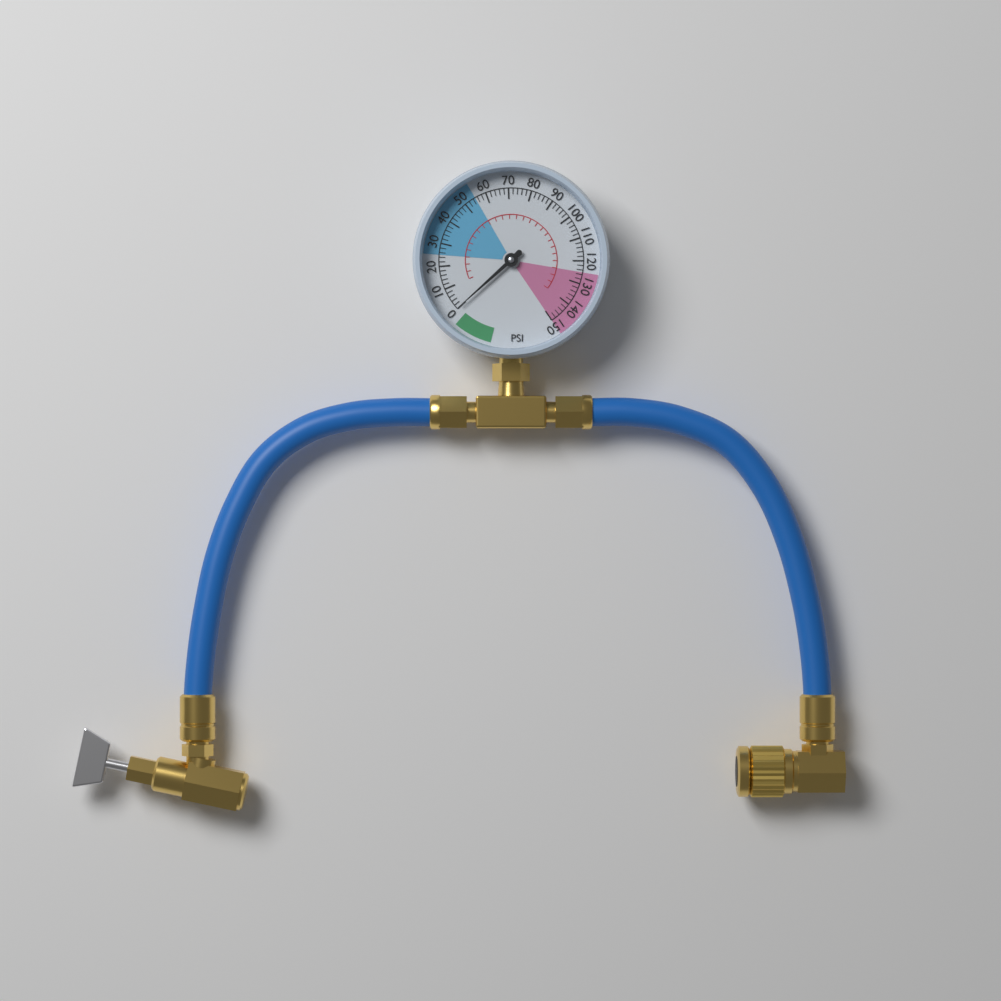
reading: 0 psi
